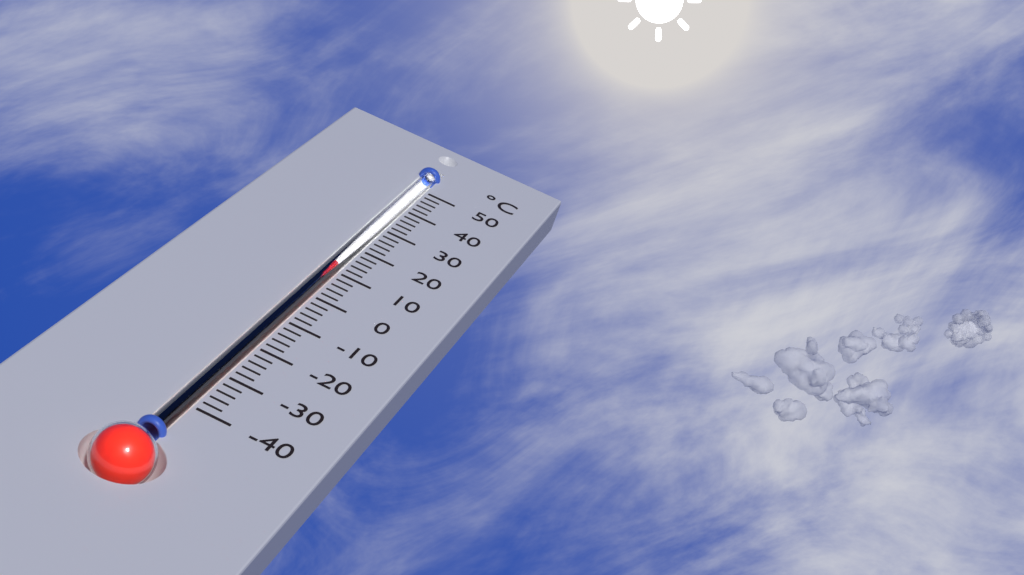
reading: 12 °C
